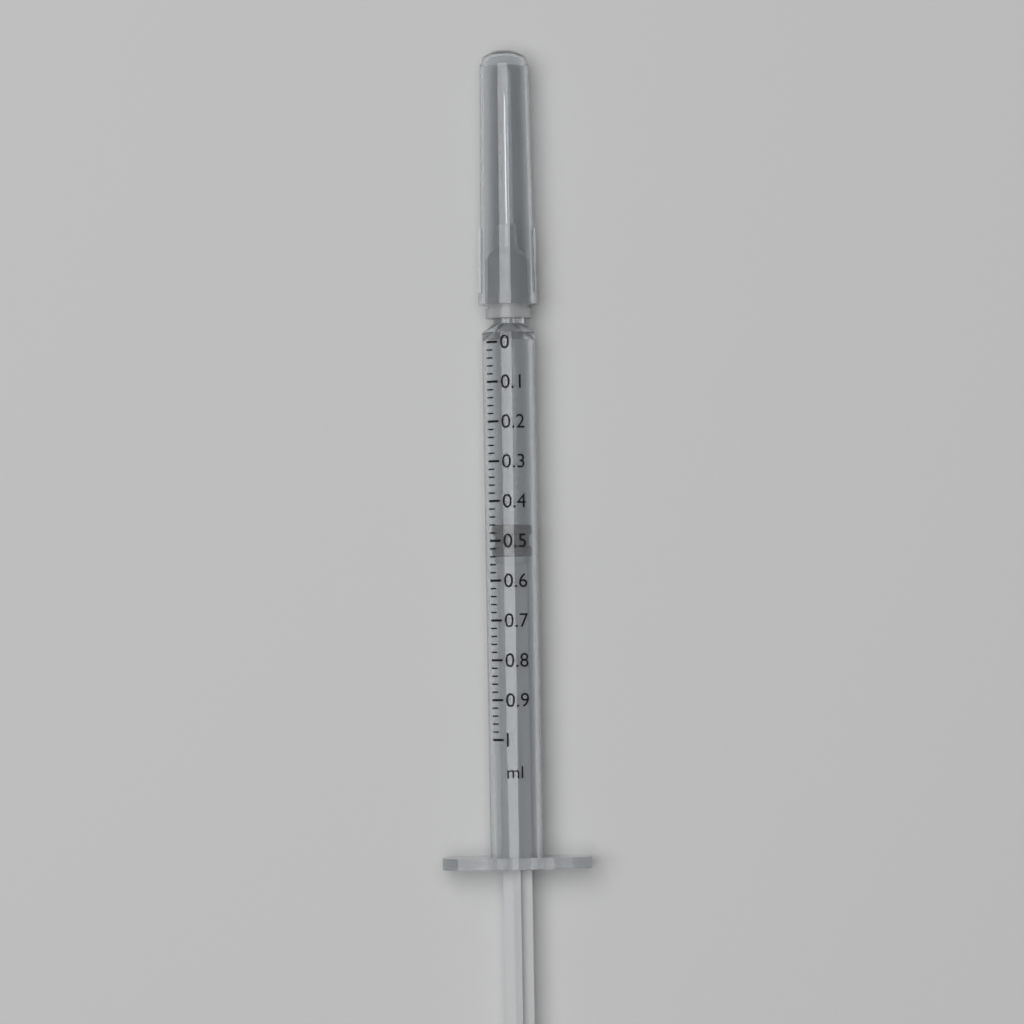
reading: 0.46 ml
